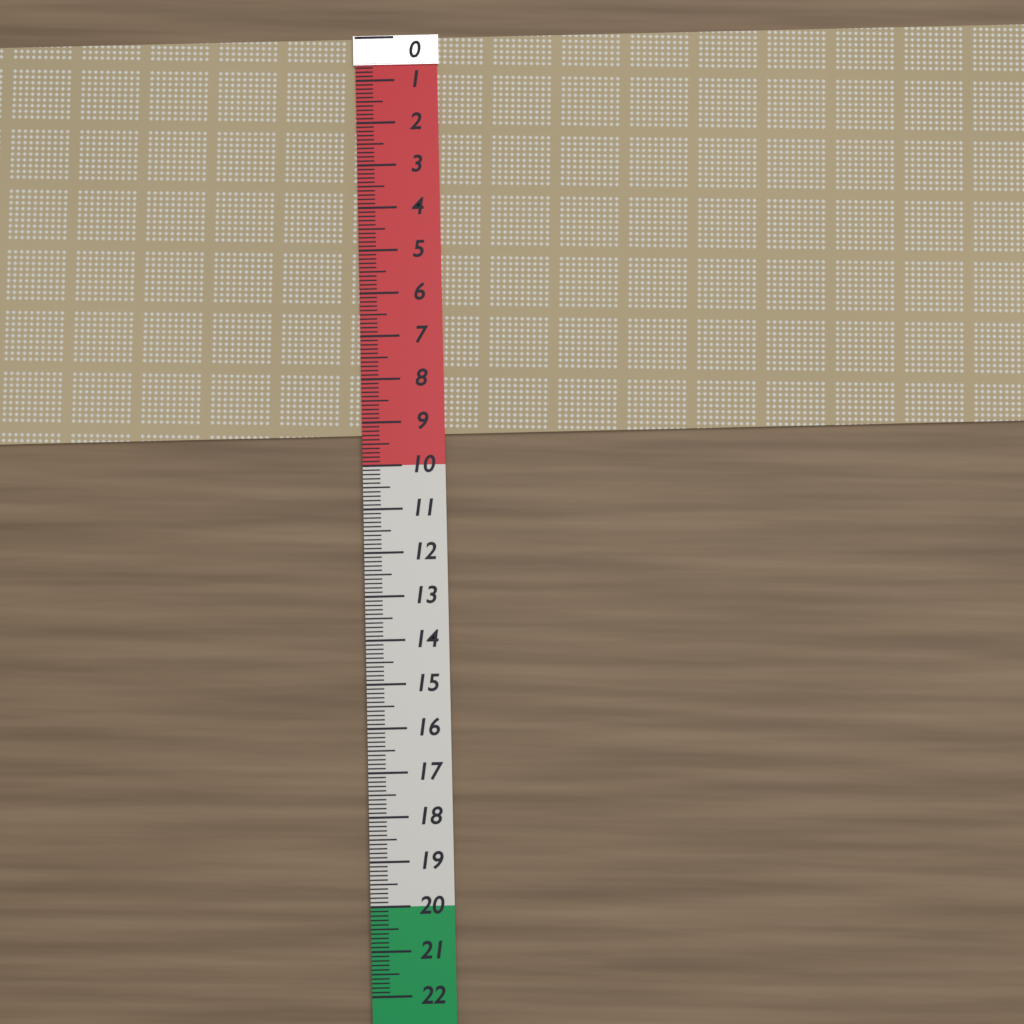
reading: 9.3 (no unit)
